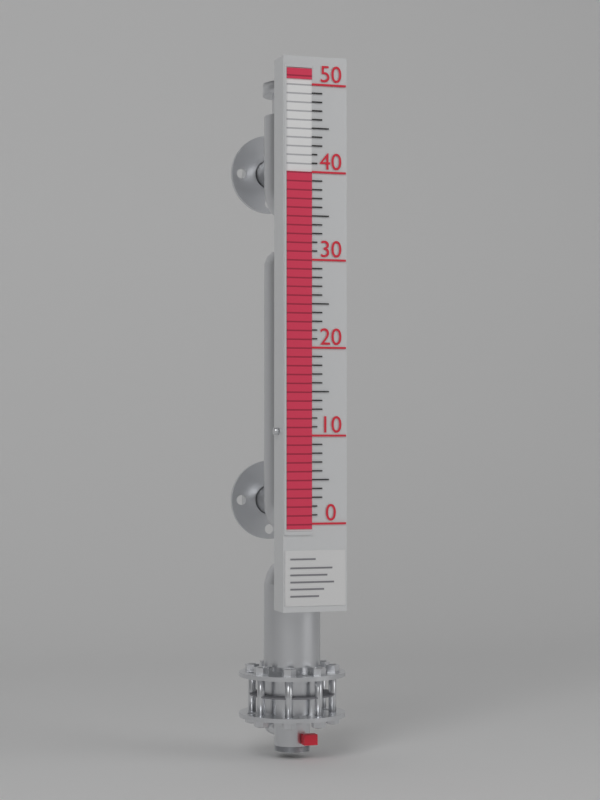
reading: 40 (no unit)
